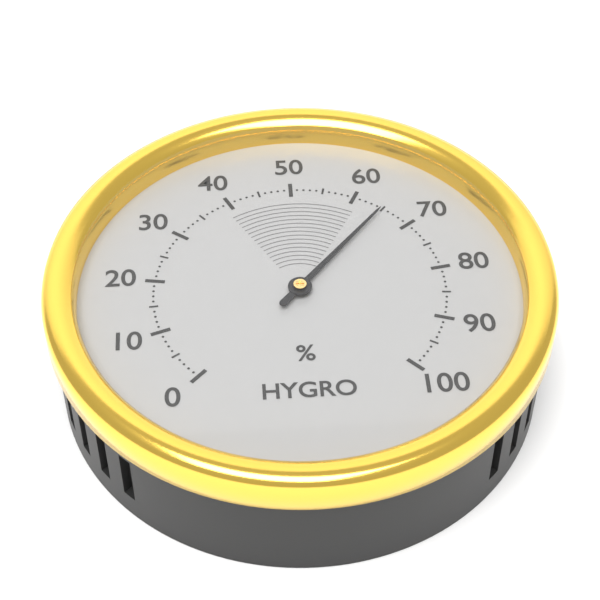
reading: 65 %
